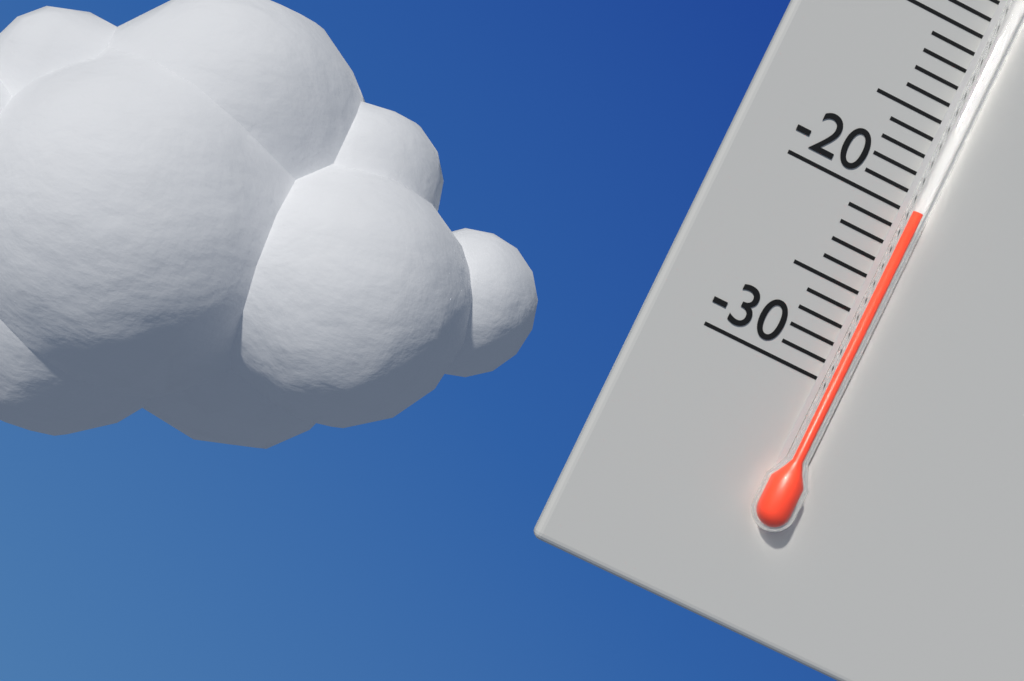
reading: -20 °C
